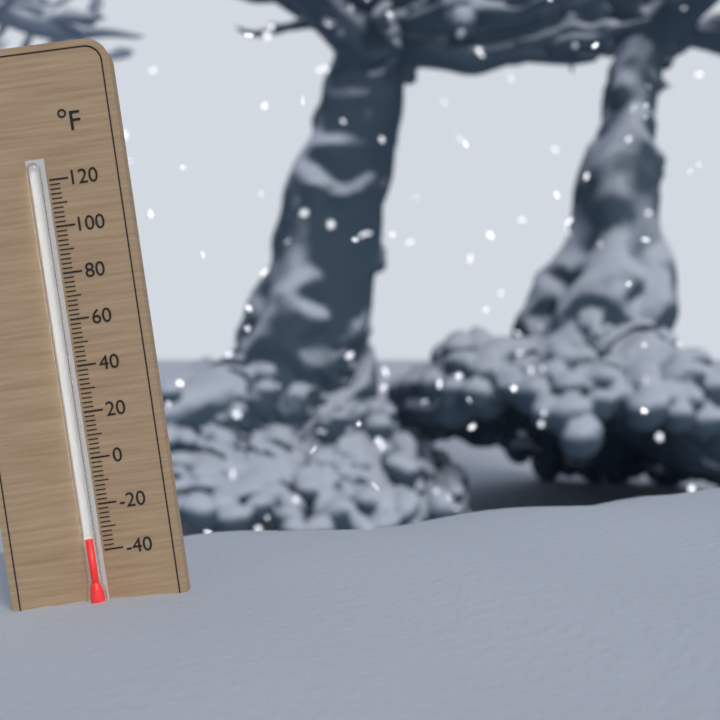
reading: -34 °F
